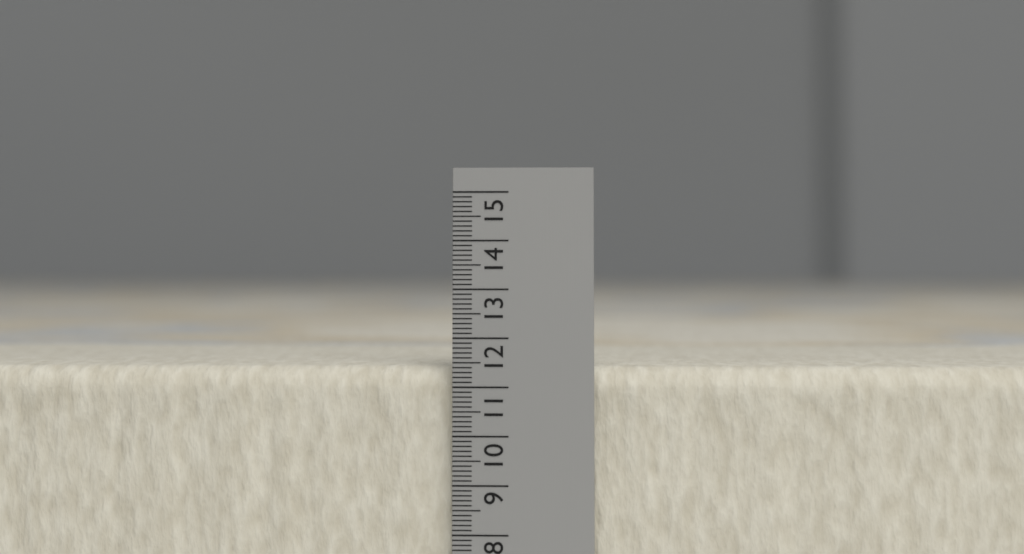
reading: 11.4 (no unit)
